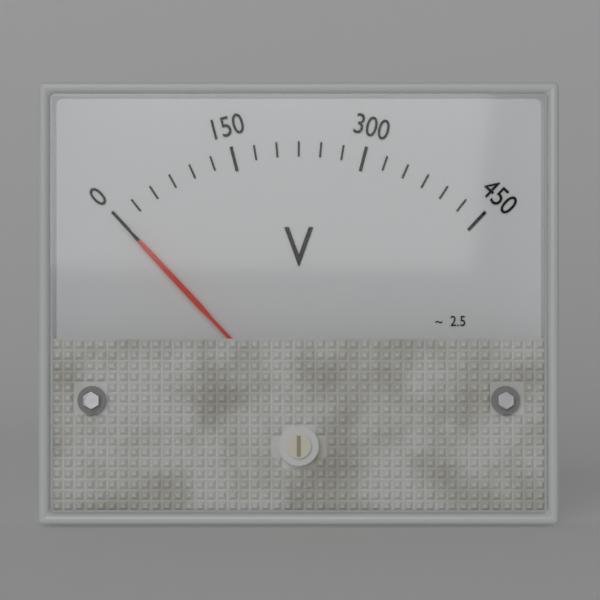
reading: 0 V
